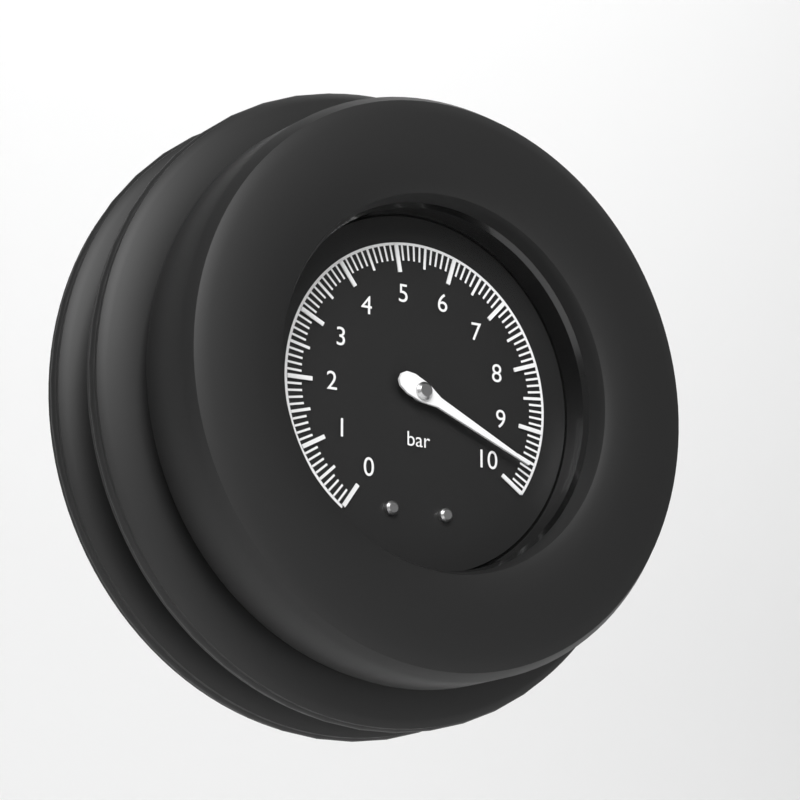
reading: 9.6 bar
